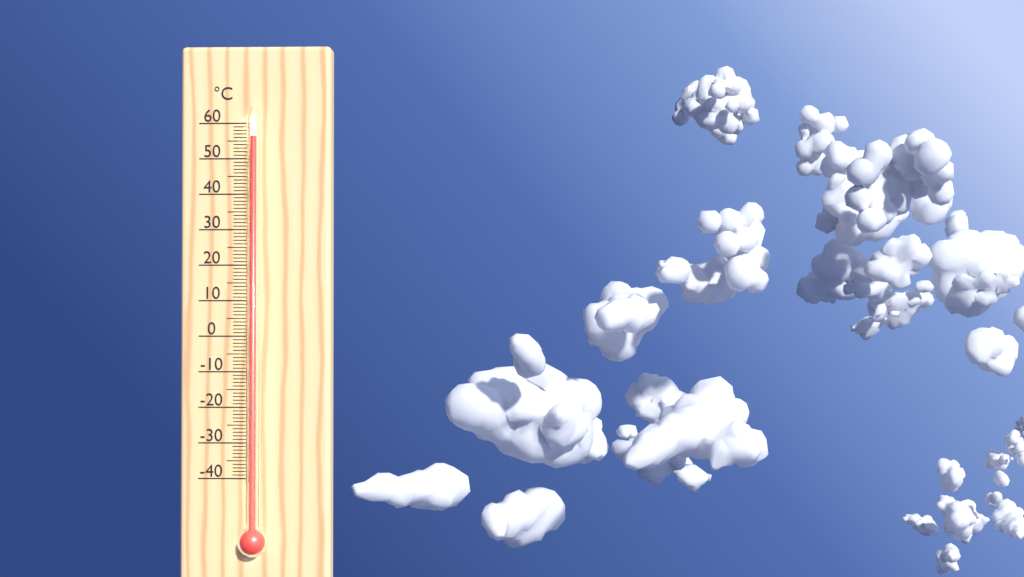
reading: 56 °C
